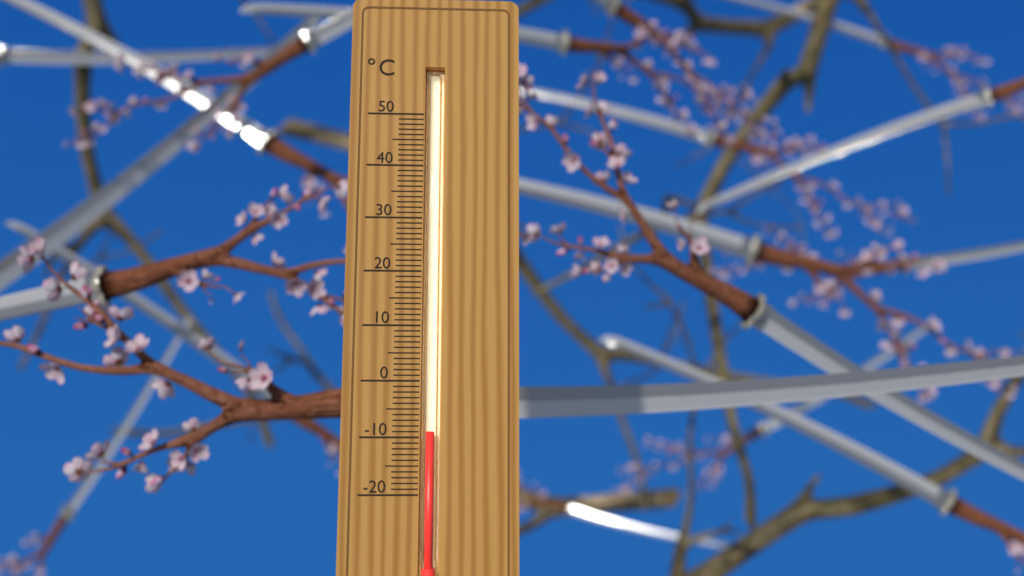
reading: -9 °C
